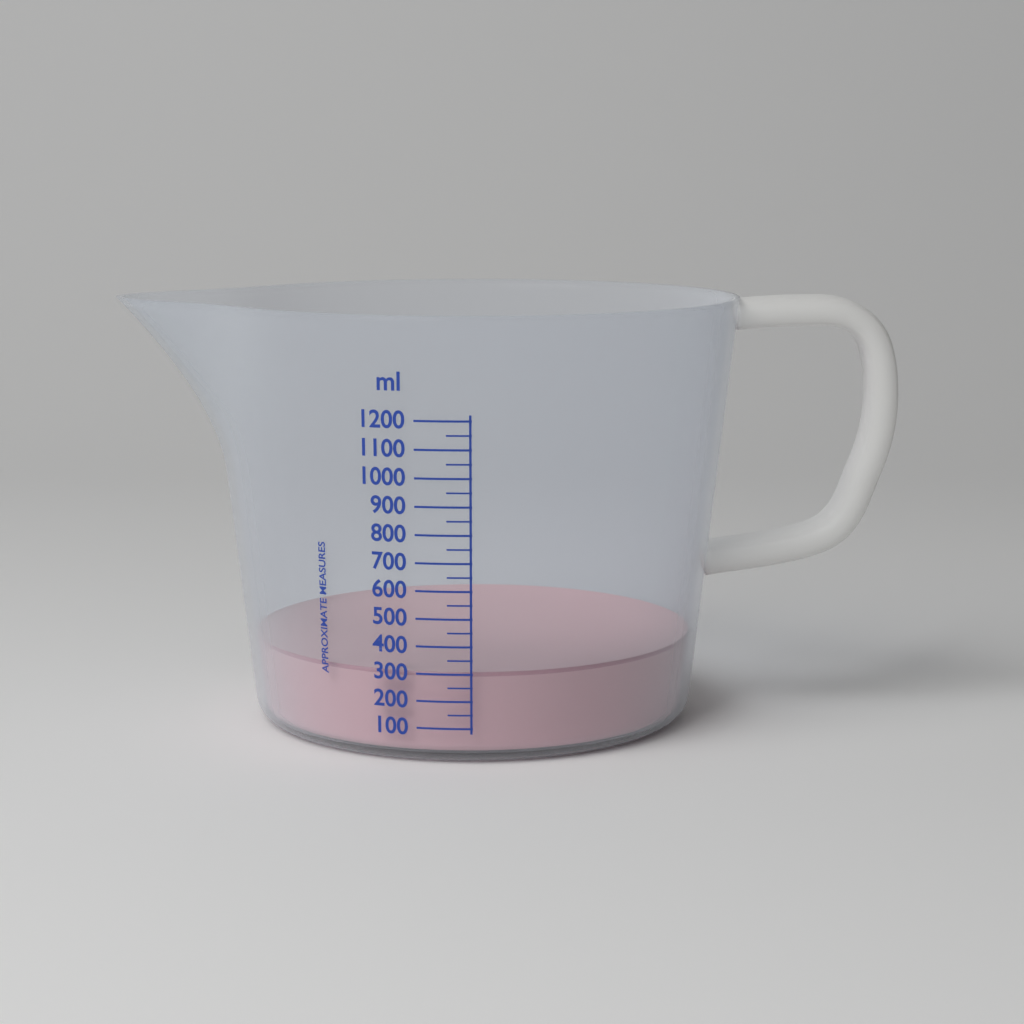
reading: 300 ml
